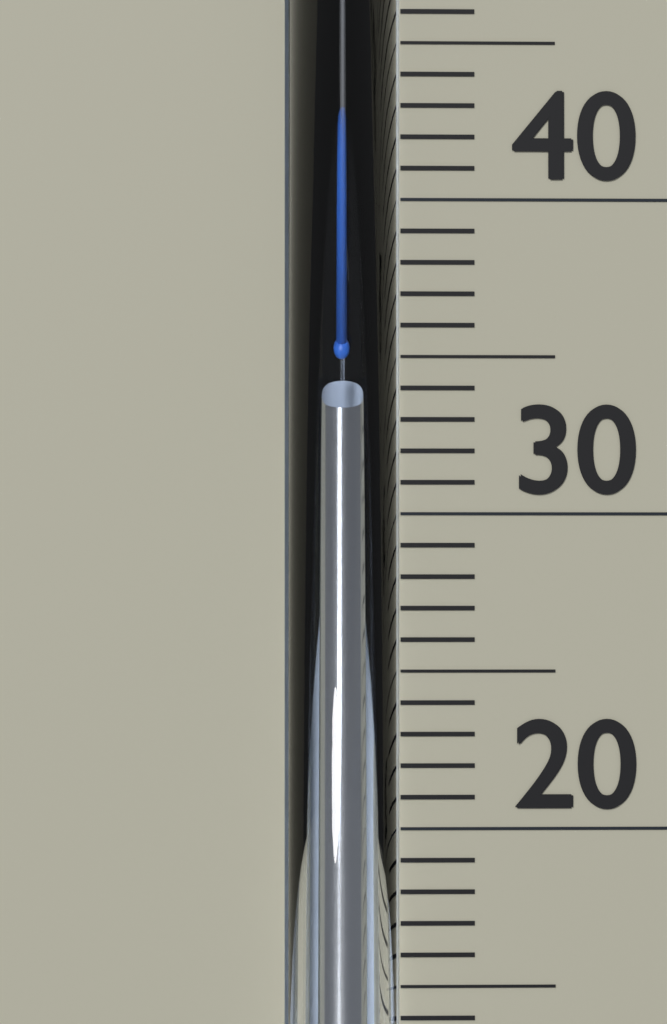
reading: 33 °C
